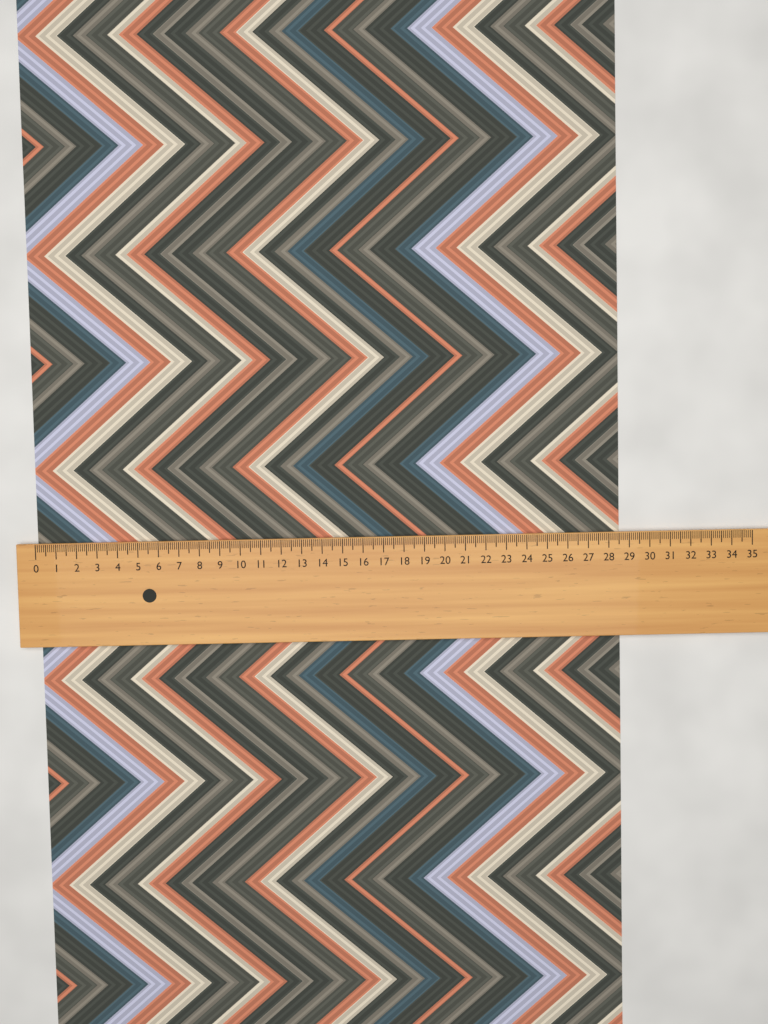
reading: 28.6 (no unit)
